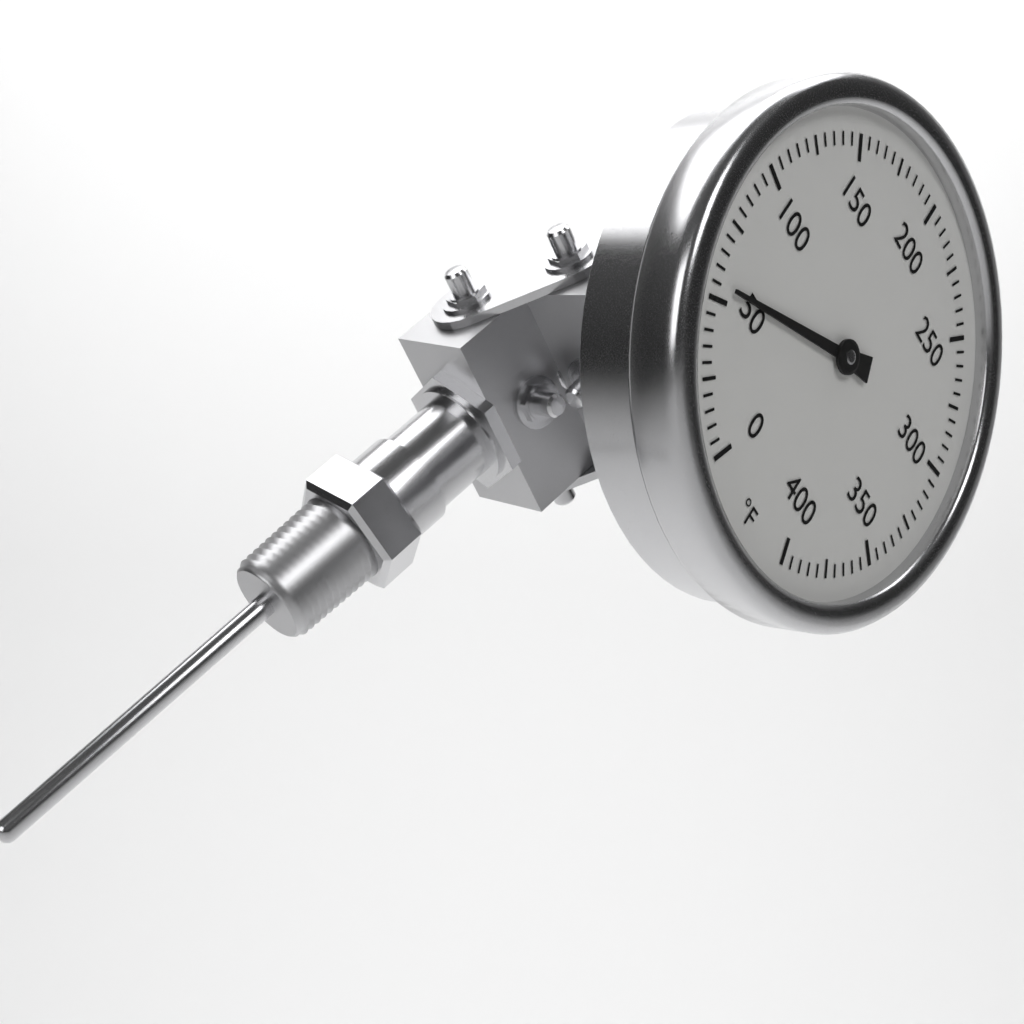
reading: 55 °F
